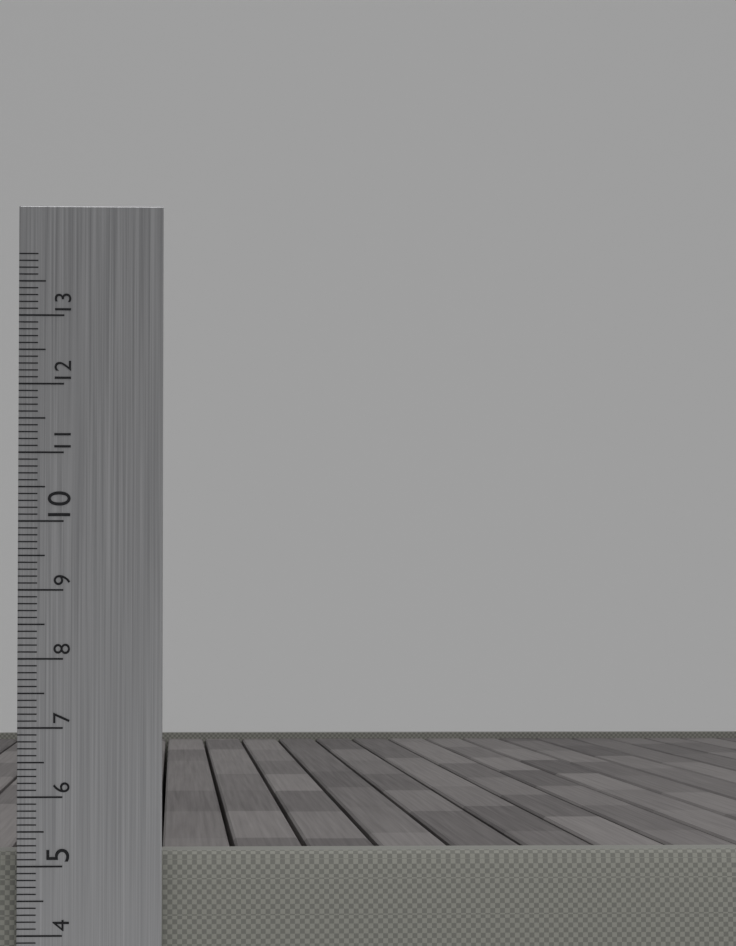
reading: 5.2 cm
